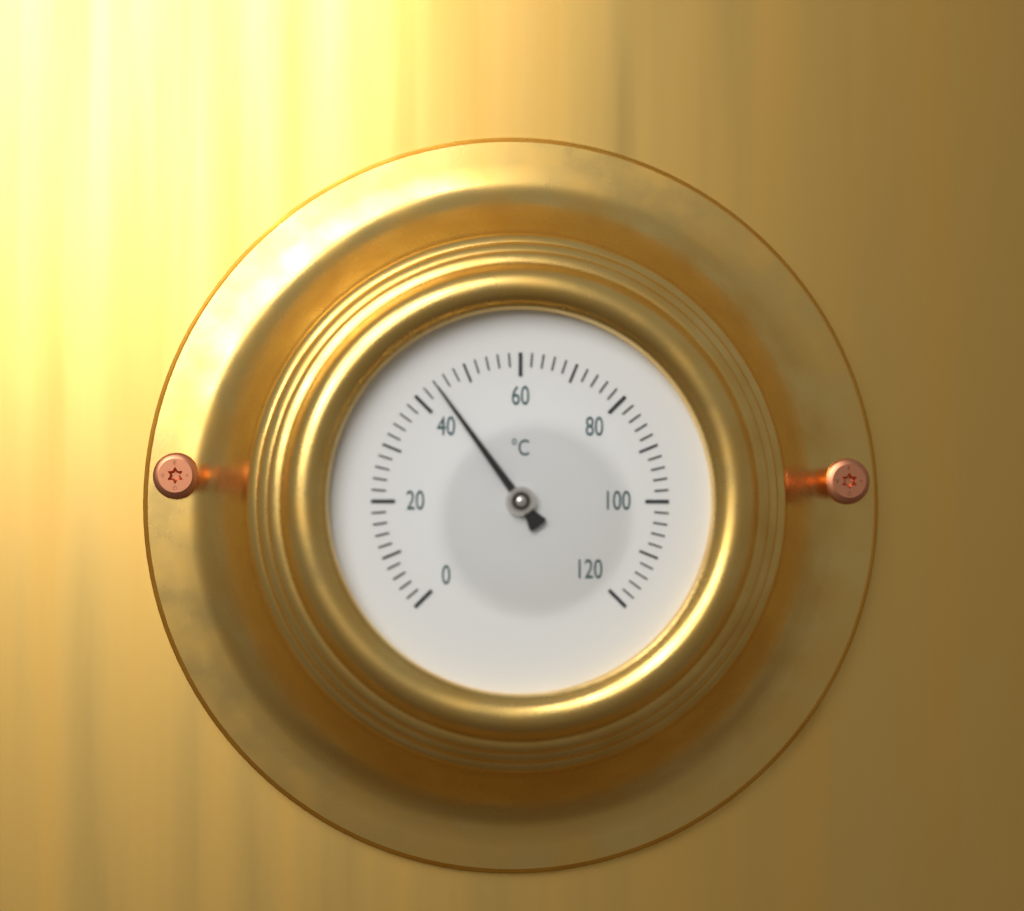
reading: 44 °C
